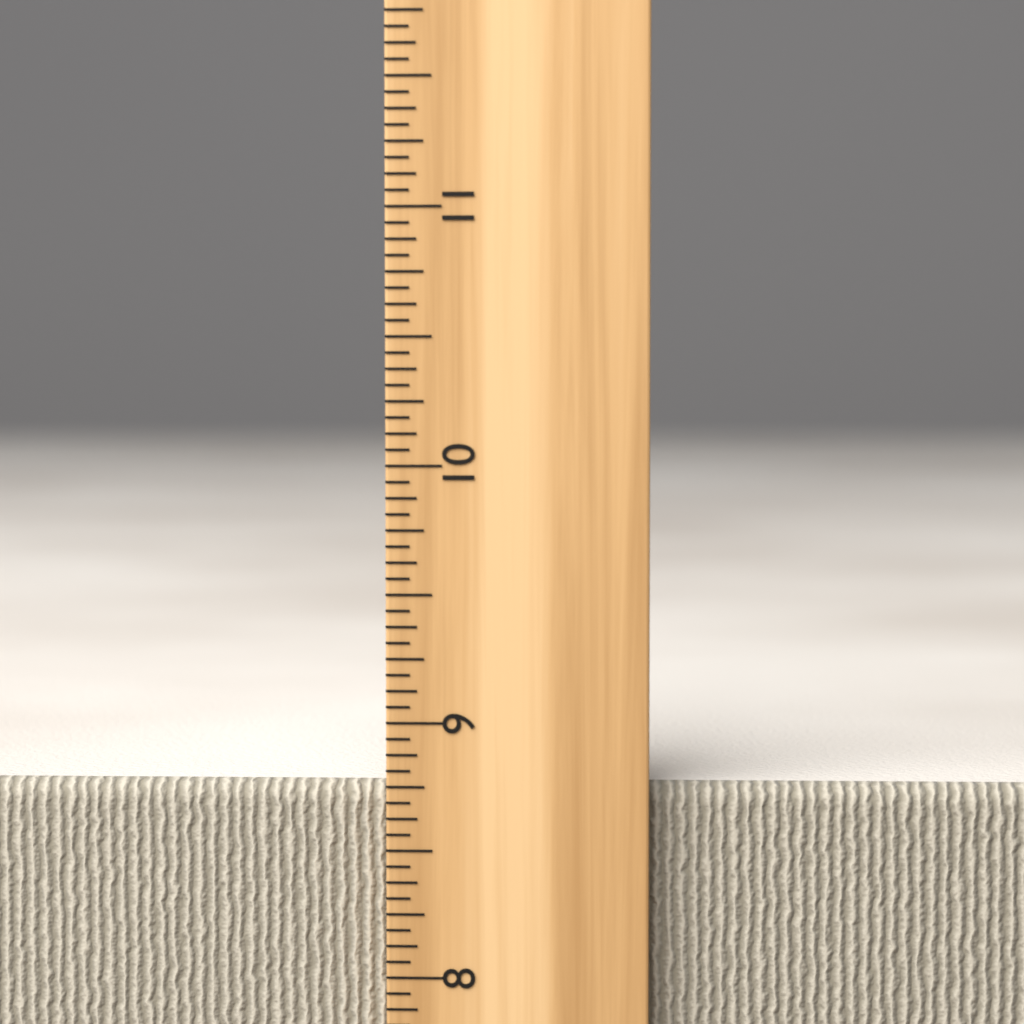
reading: 8.7500 inch
